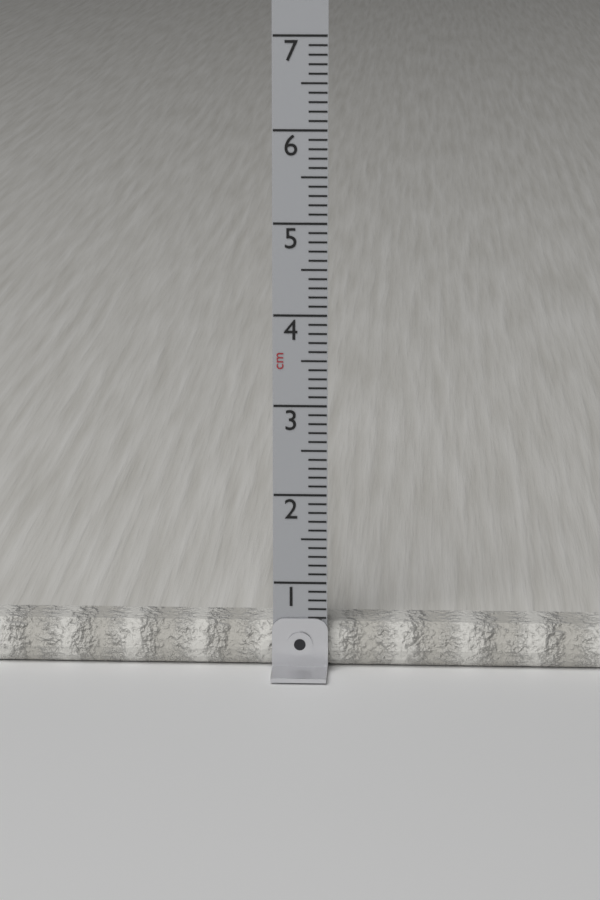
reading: 0.5 cm
